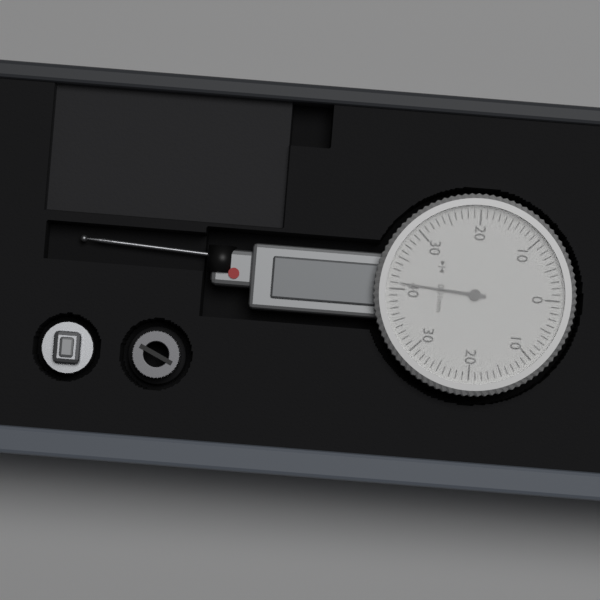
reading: 0.39 mm
